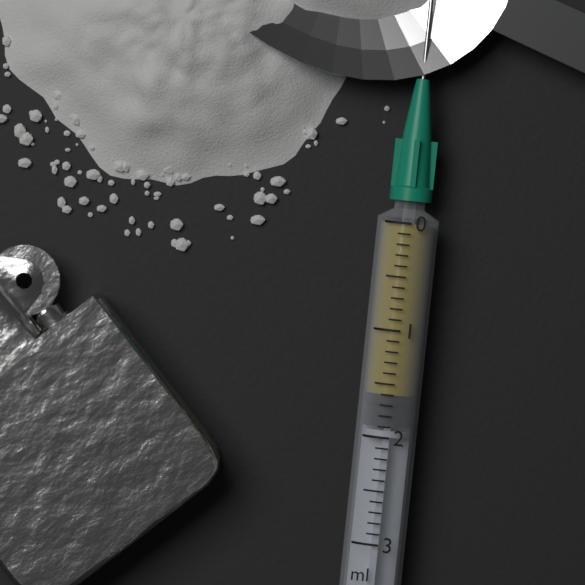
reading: 1.6 ml
